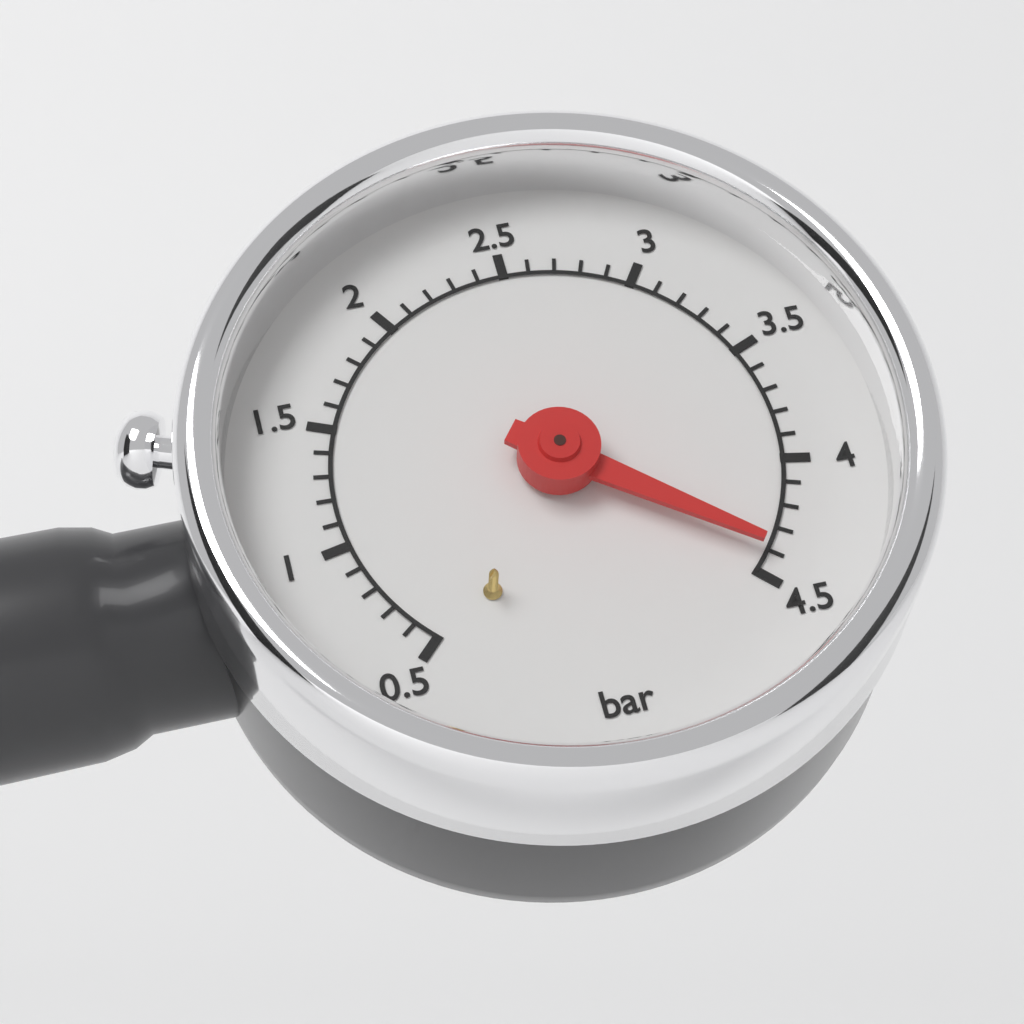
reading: 4.4 bar
